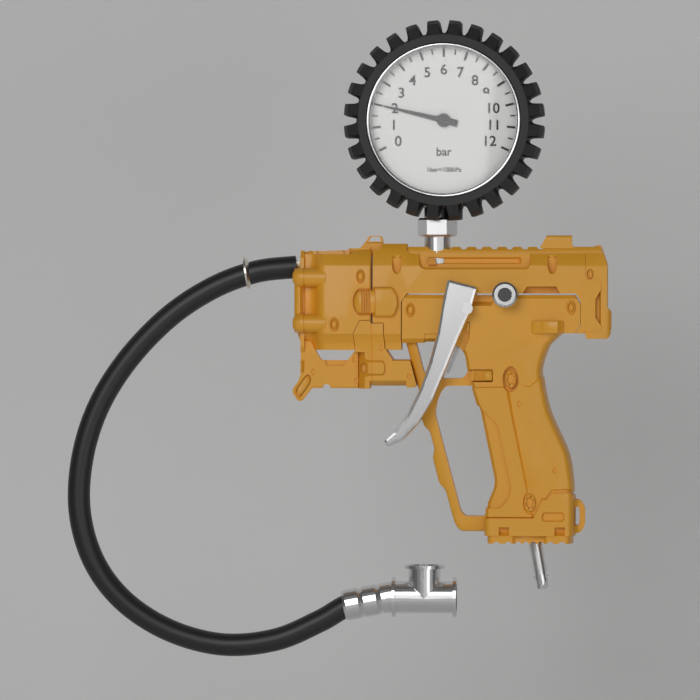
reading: 2.0 bar
